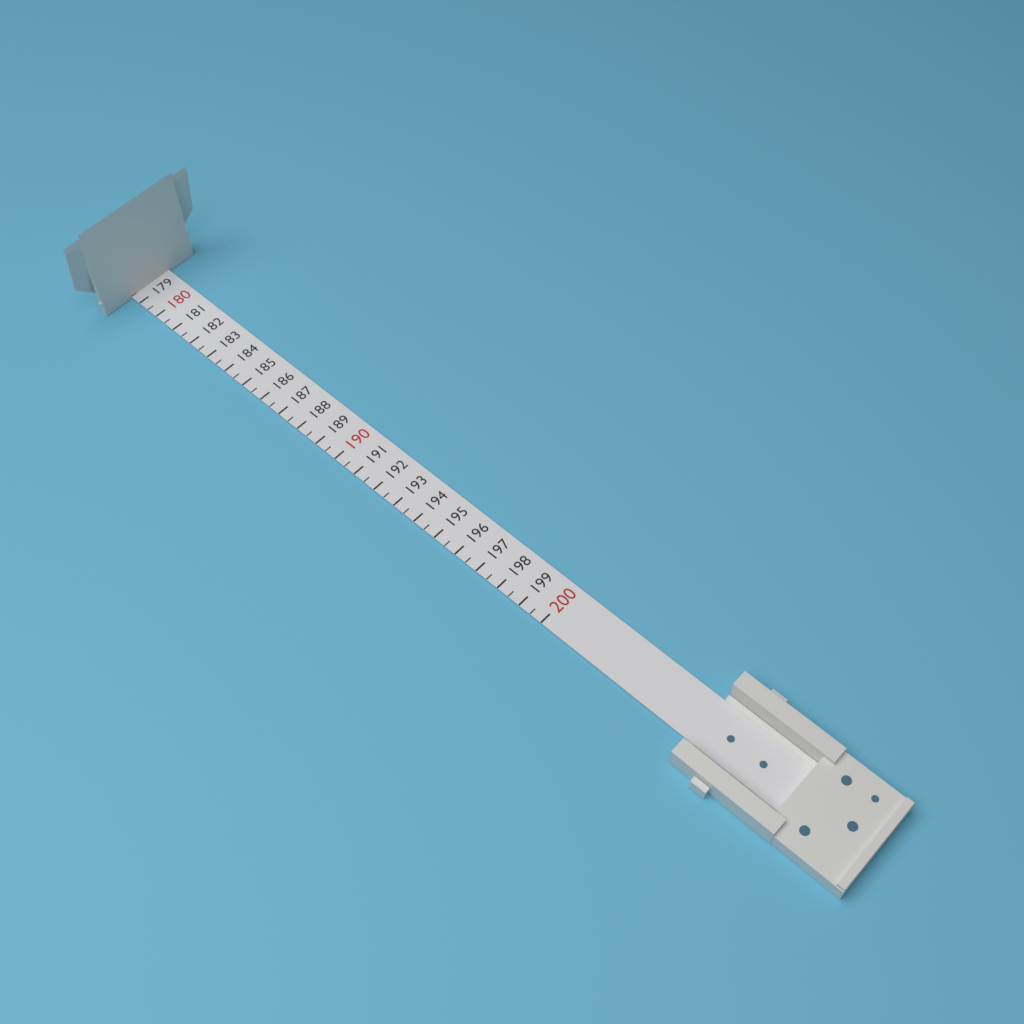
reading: 178.5 (no unit)
